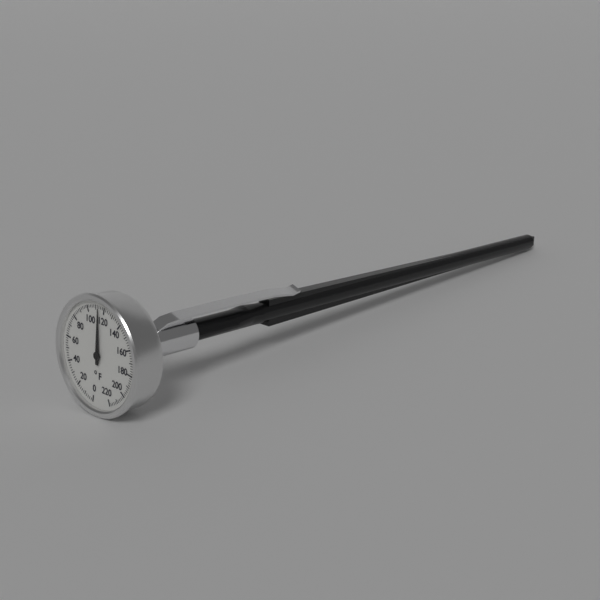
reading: 114 °F
